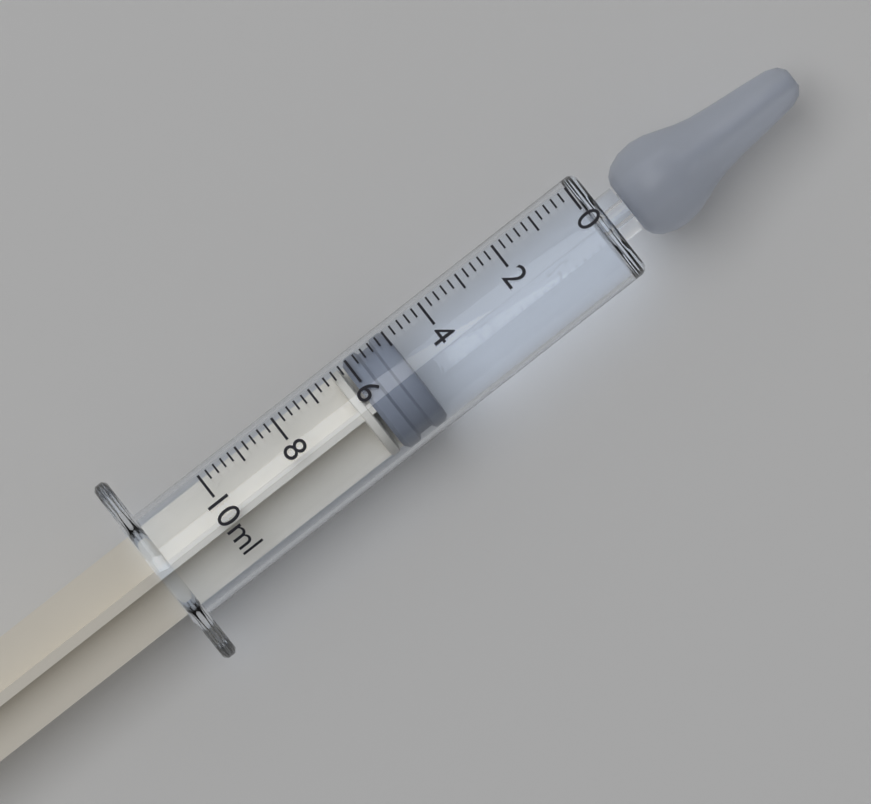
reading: 5.0 ml
